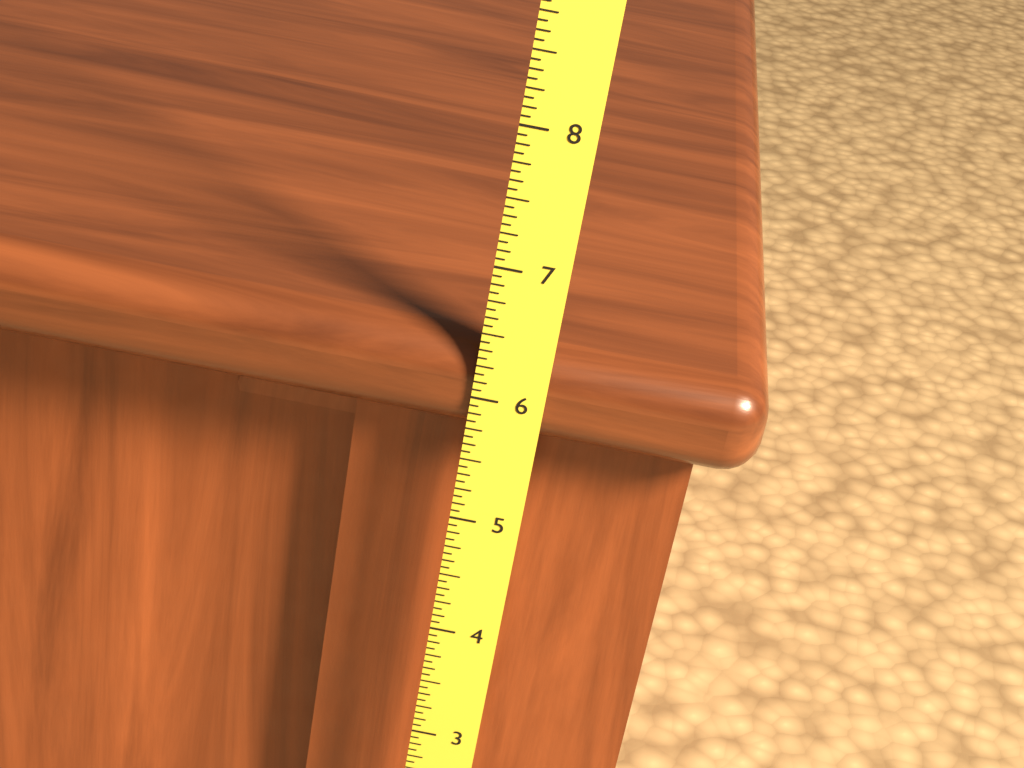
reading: 6.3750 (no unit)
